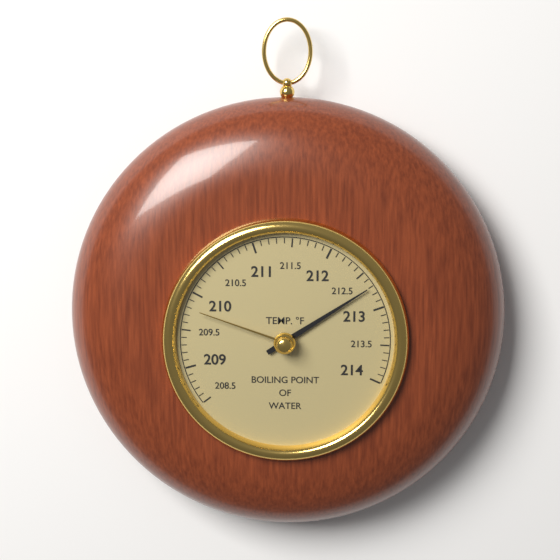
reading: 212.7 °F
